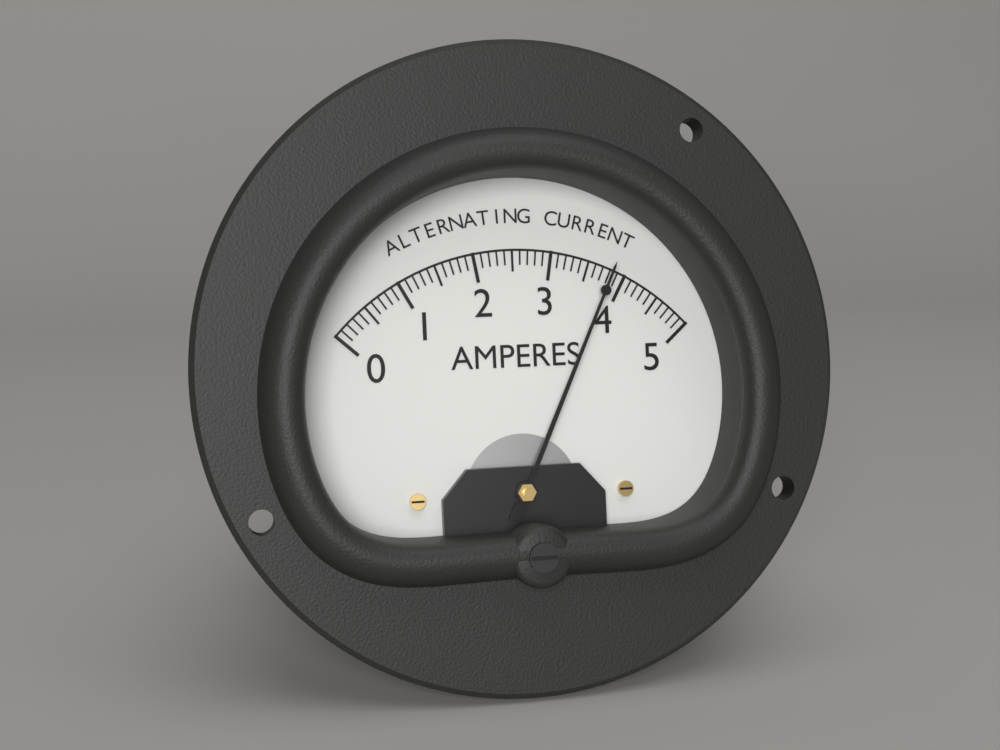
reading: 3.8 A
